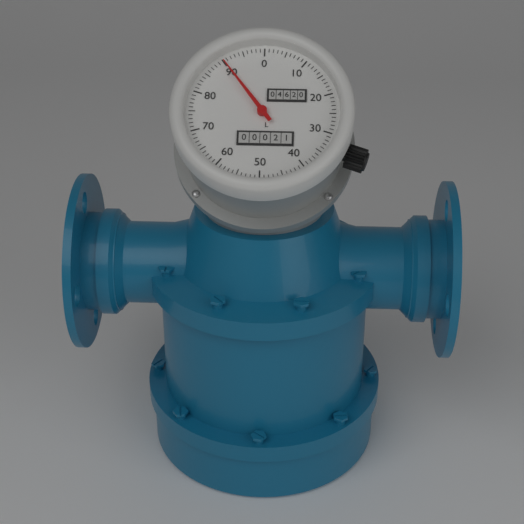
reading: 90 L
